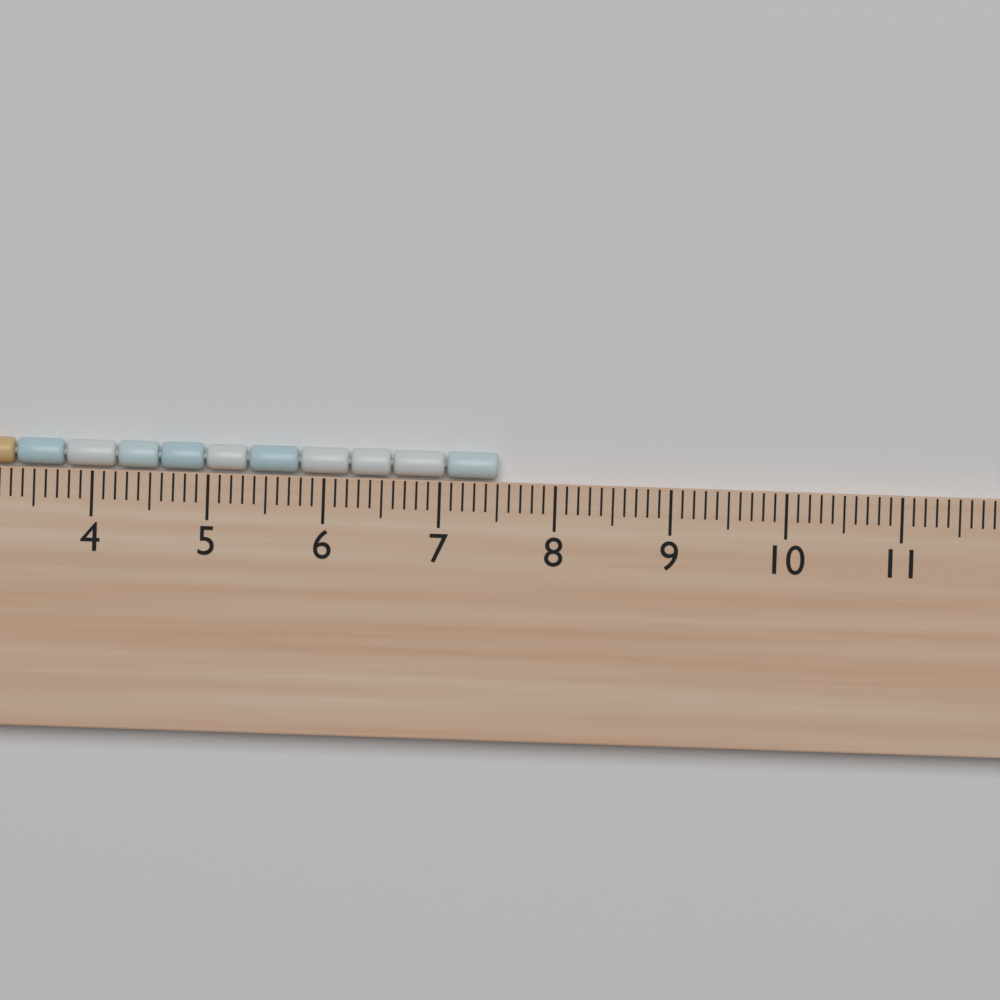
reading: 7.5 cm
